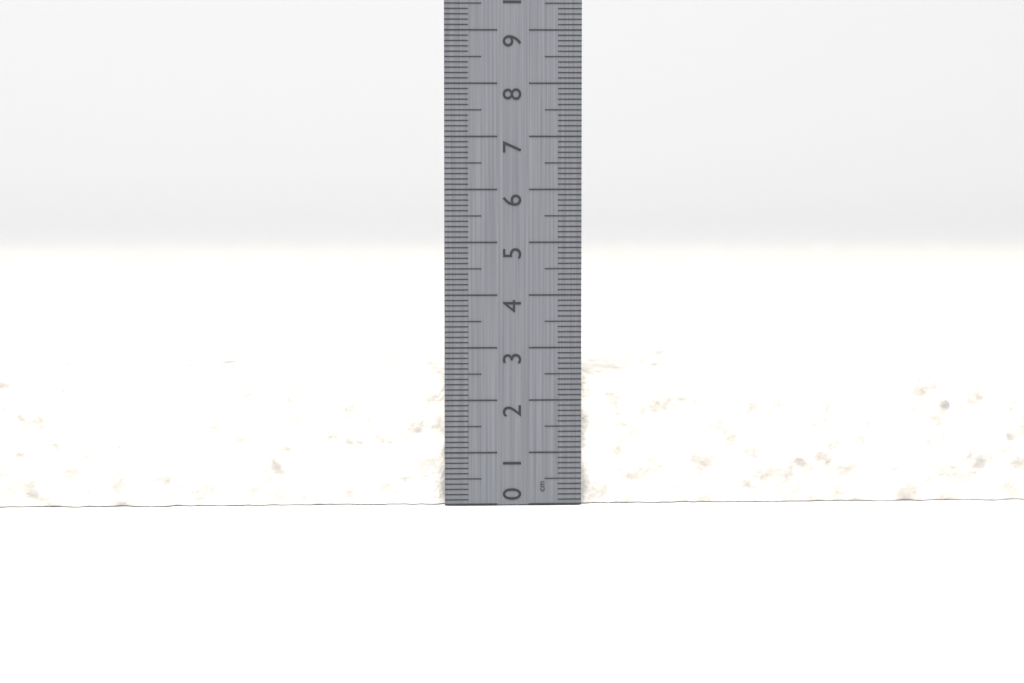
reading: 2.5 cm
